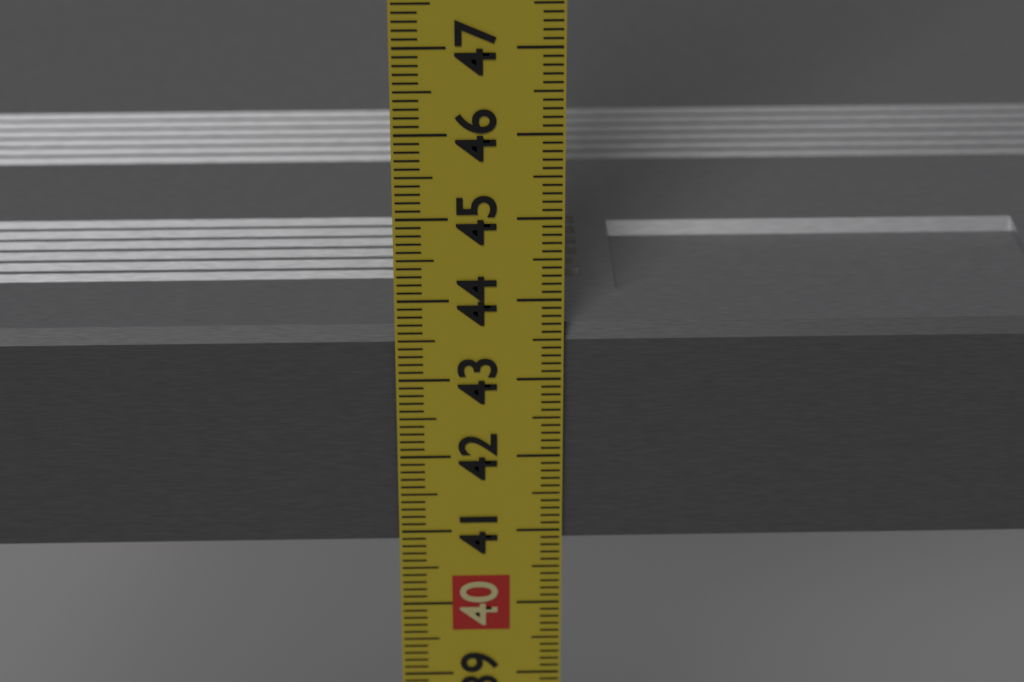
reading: 43.6 cm
